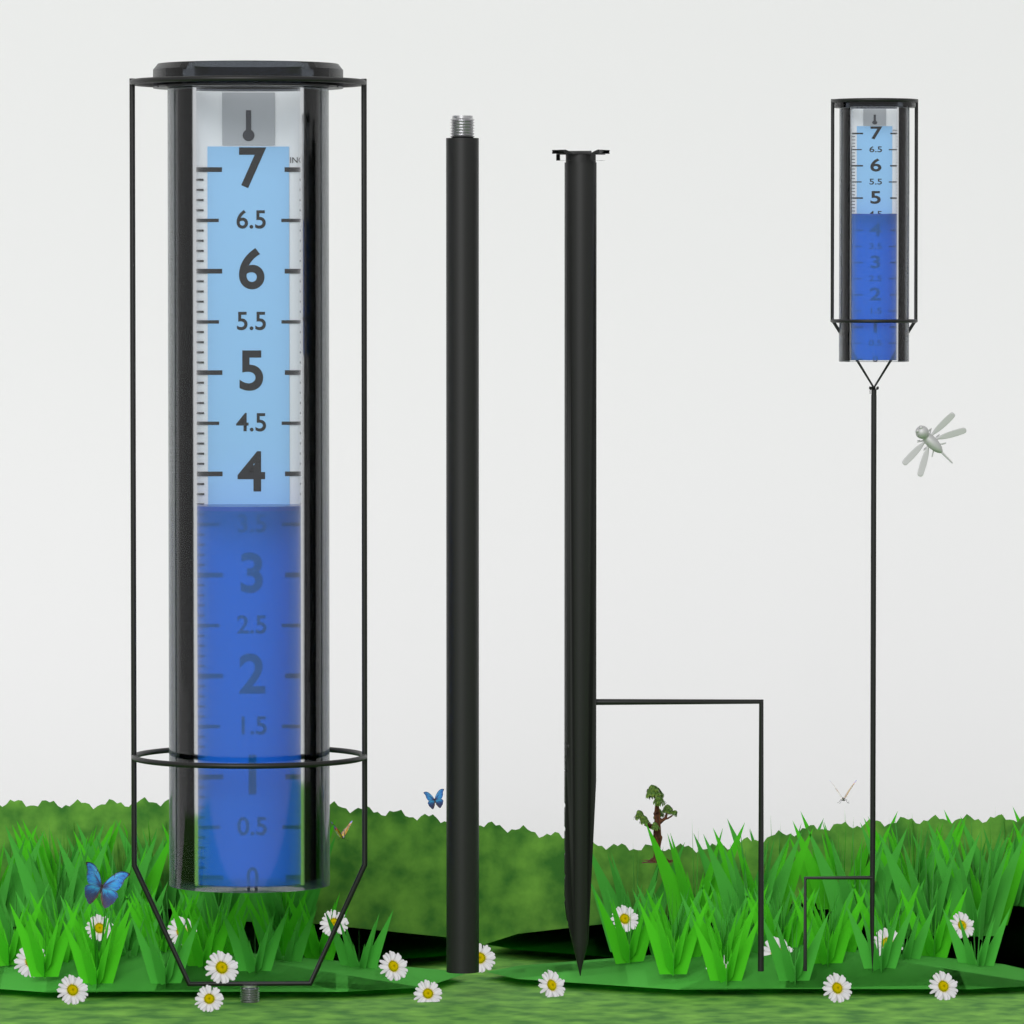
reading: 3.7 in
